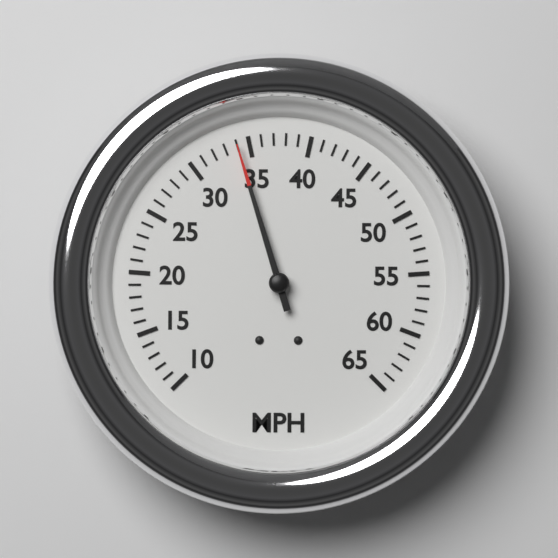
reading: 34 MPH
